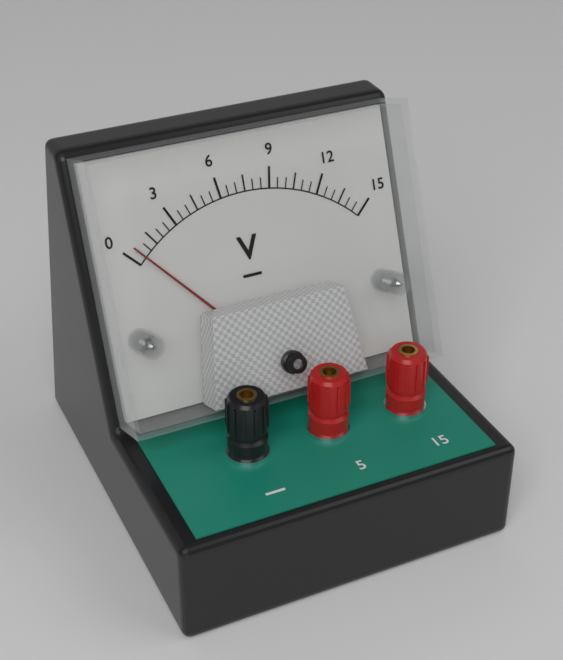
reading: 0.5 V
